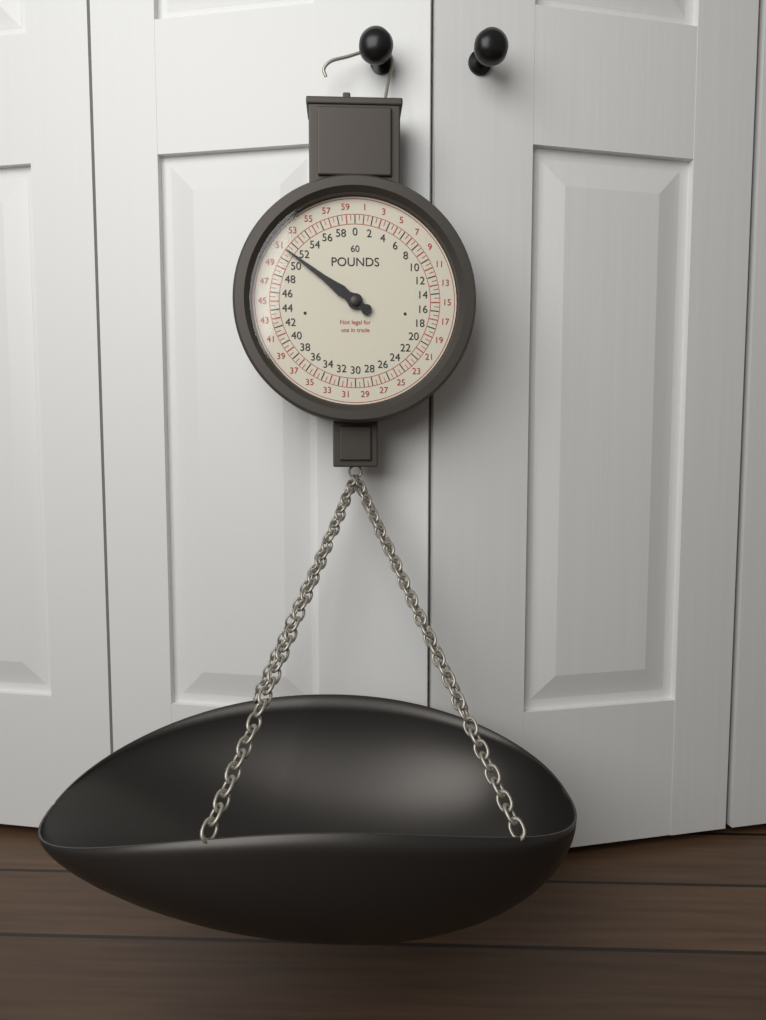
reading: 51.0 lb
